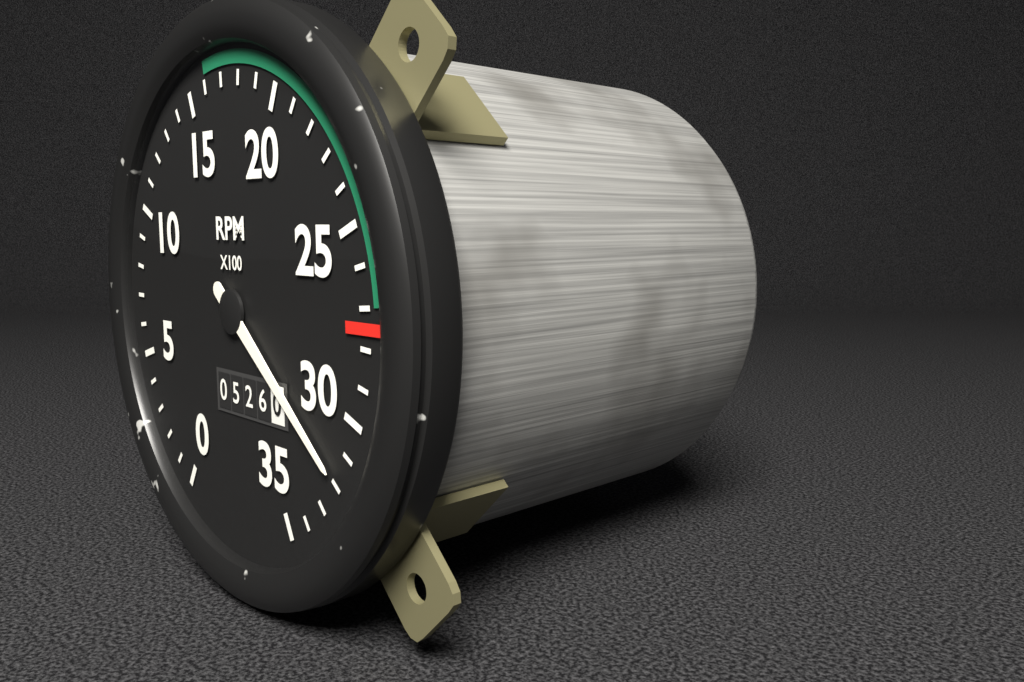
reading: 3200 RPM
